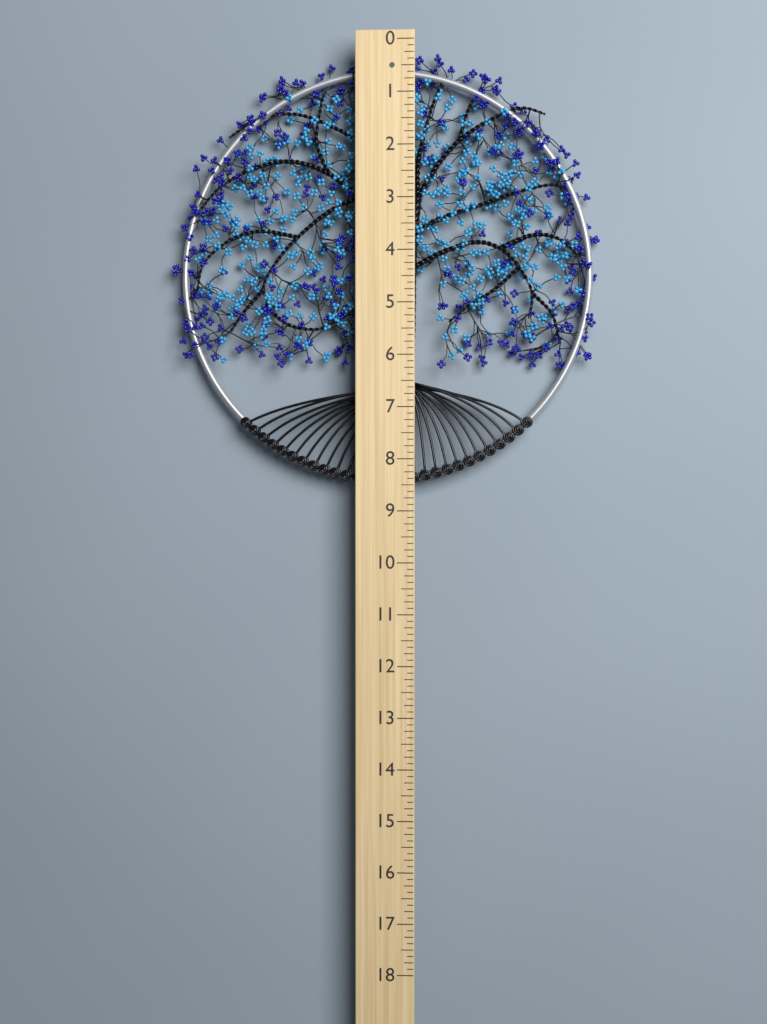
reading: 8.500 (no unit)
